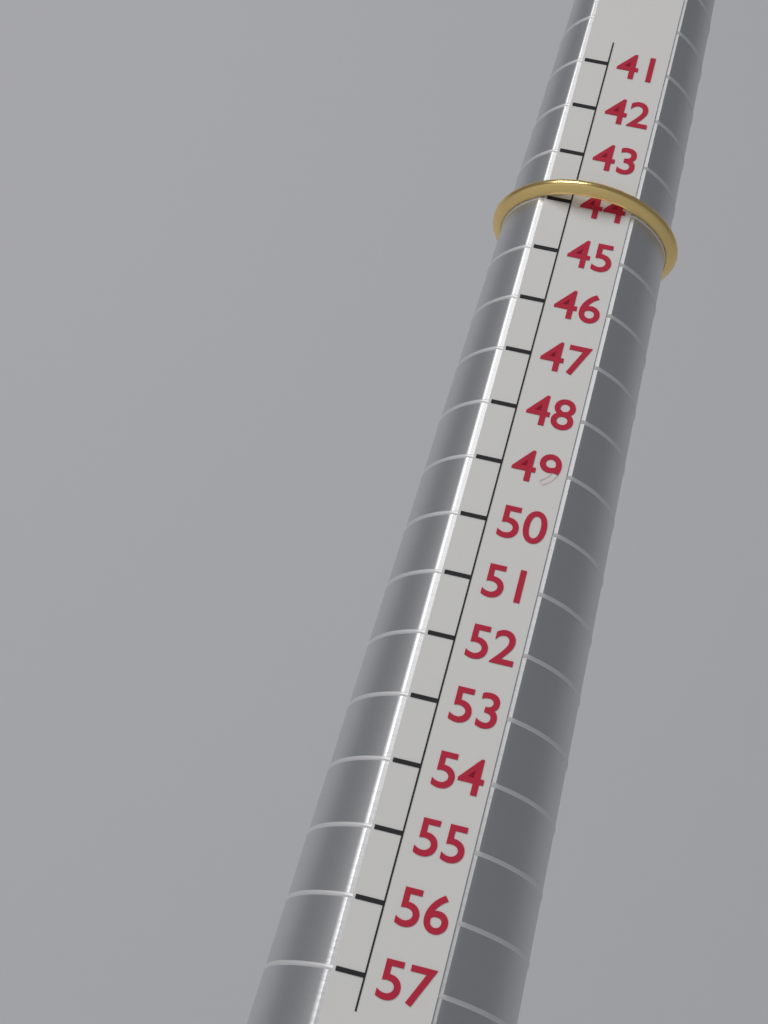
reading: 44 (no unit)
